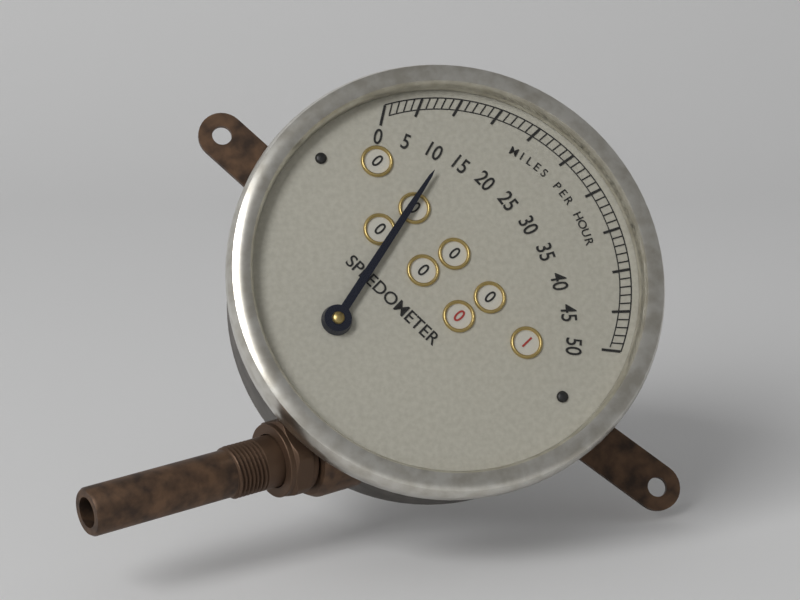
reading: 12 mph
